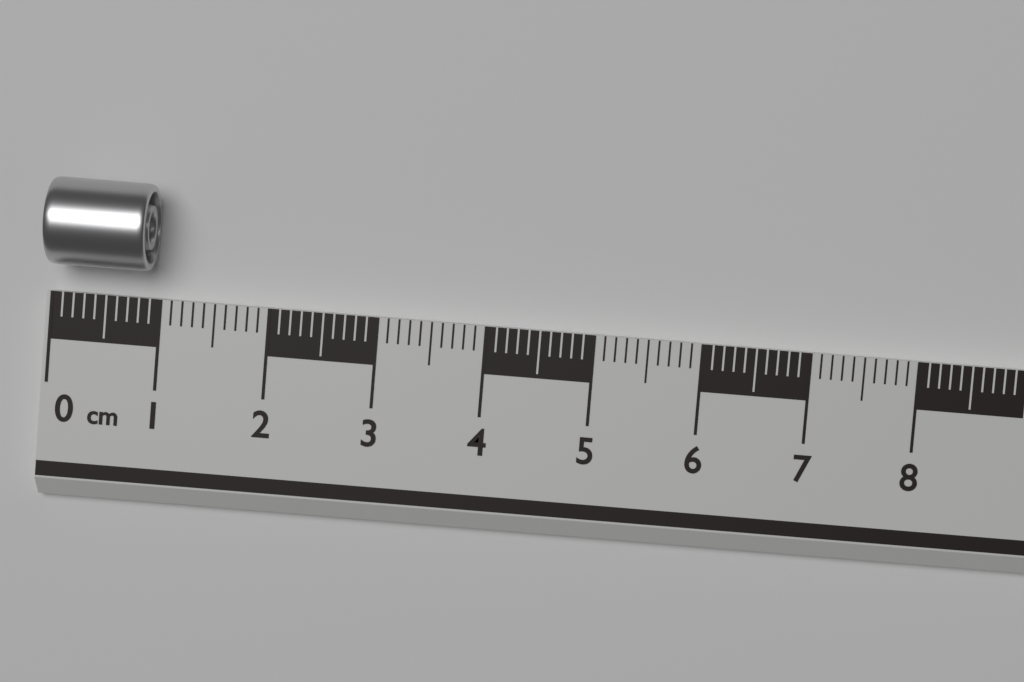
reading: 0.9 cm
